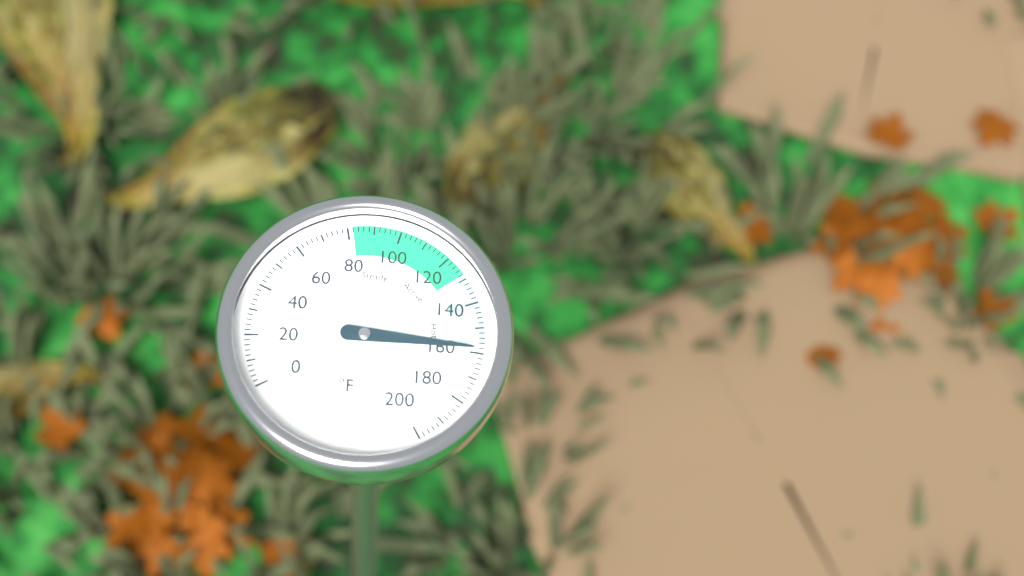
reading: 158 °F
